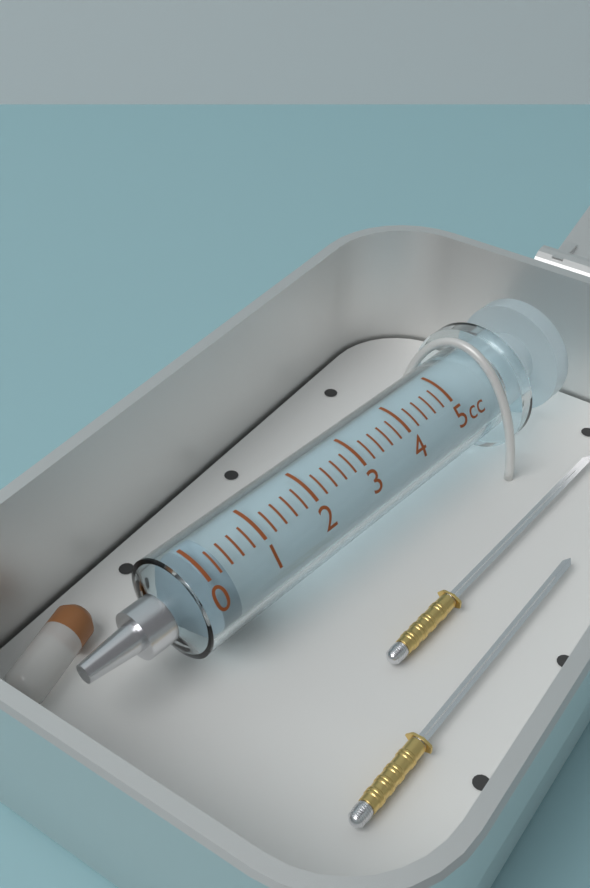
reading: 0.0 cc
